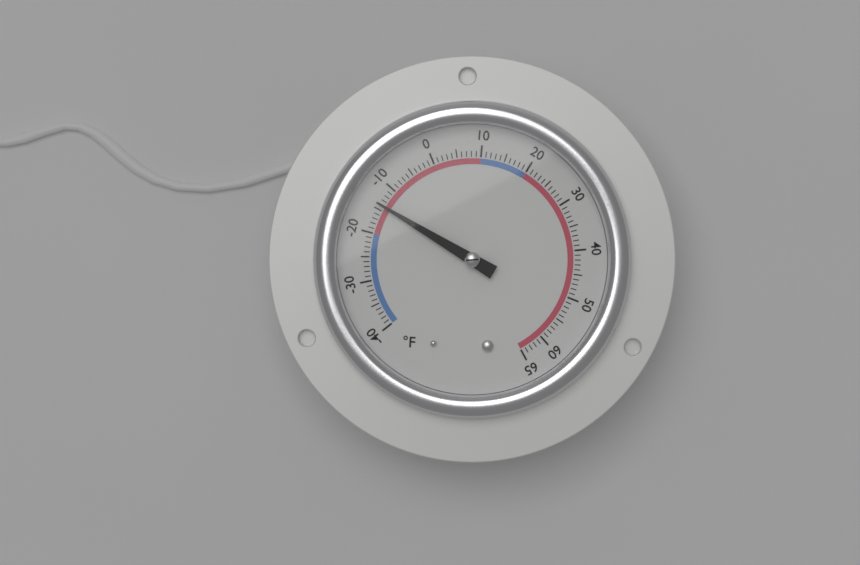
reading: -14 °F
